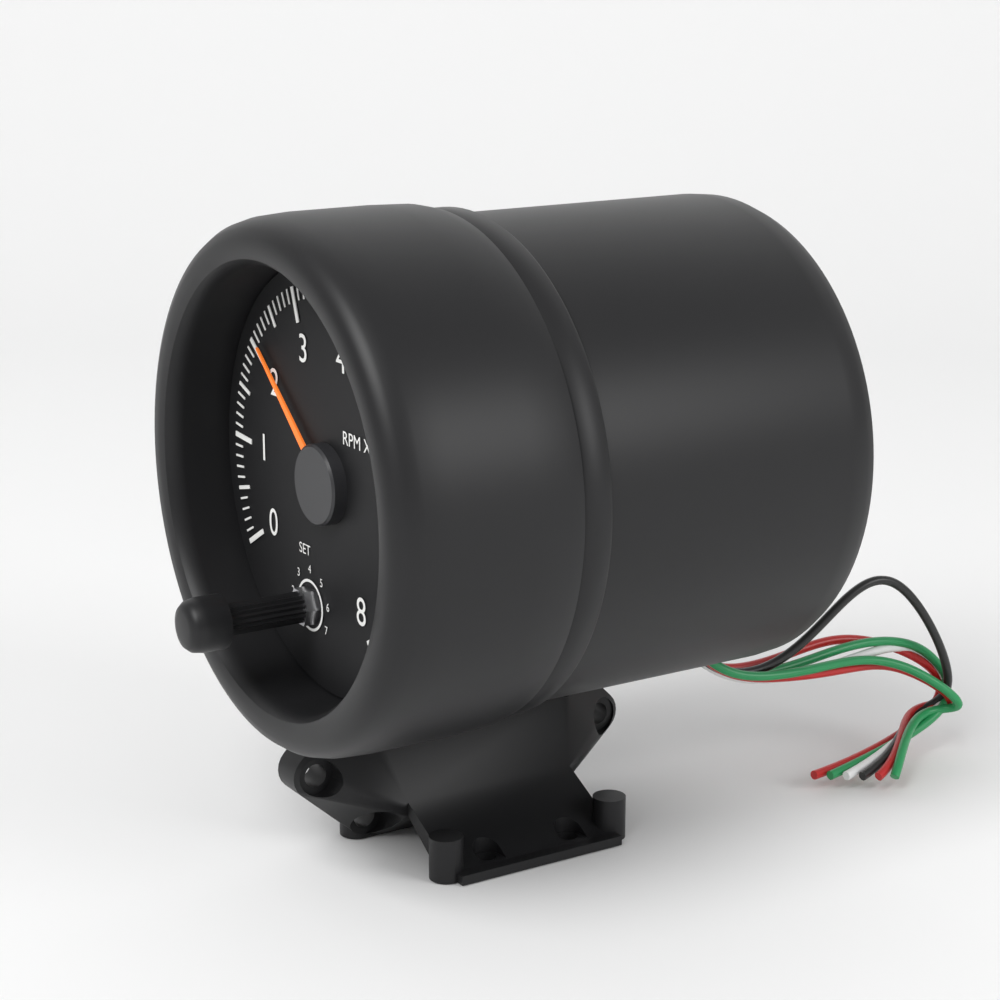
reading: 2.1 RPM x1000
